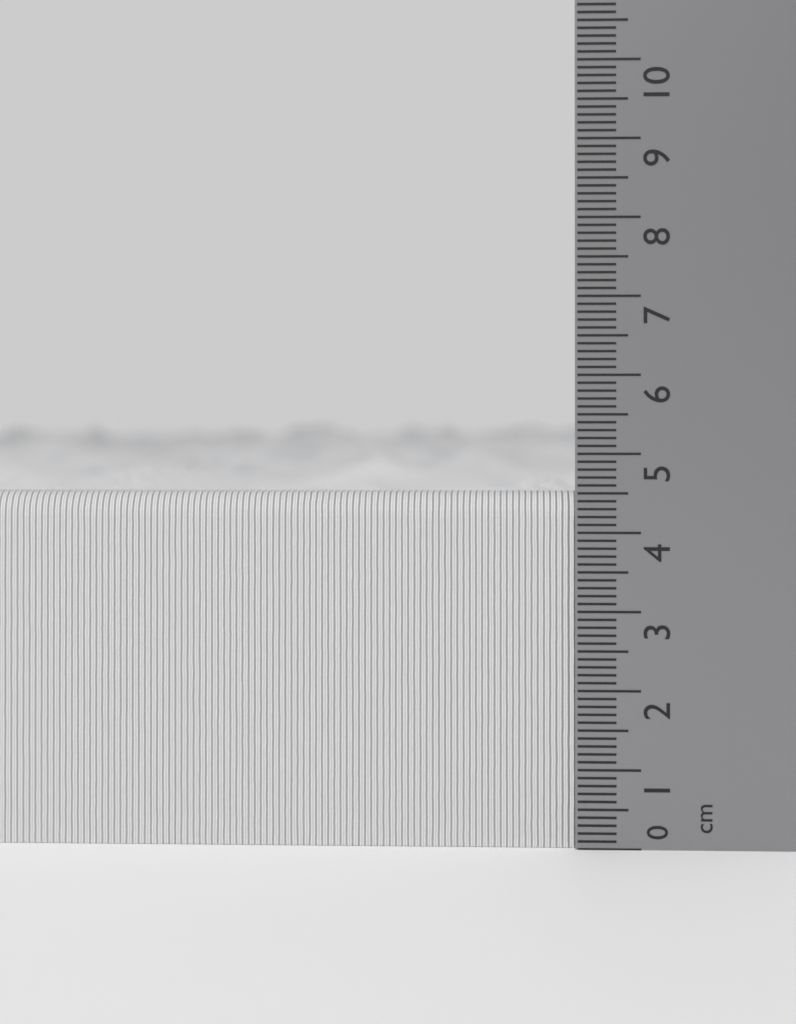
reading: 4.5 cm
